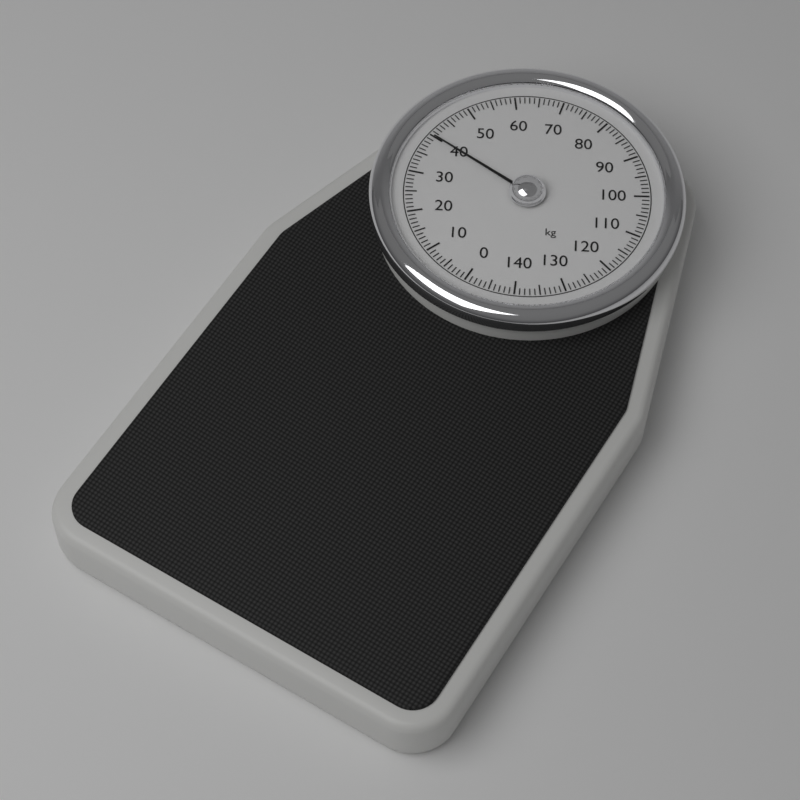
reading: 40 kg
